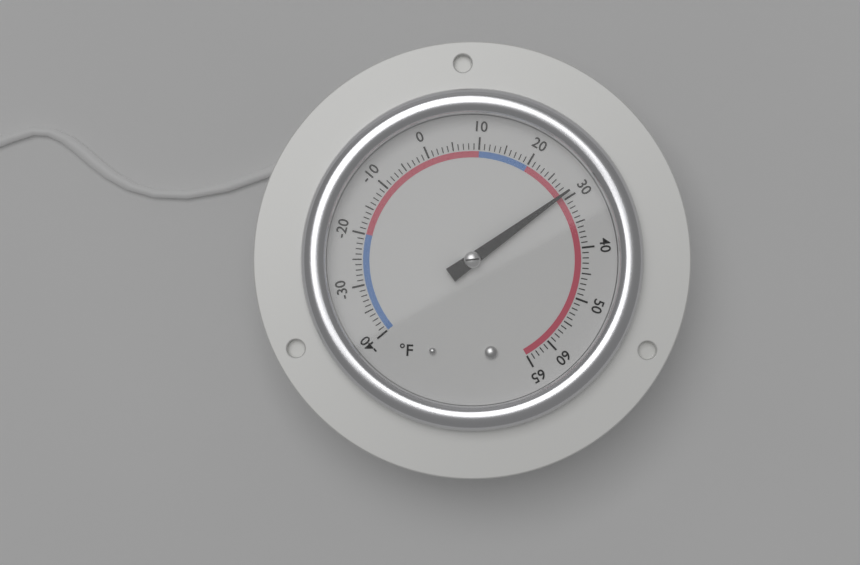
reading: 29 °F
